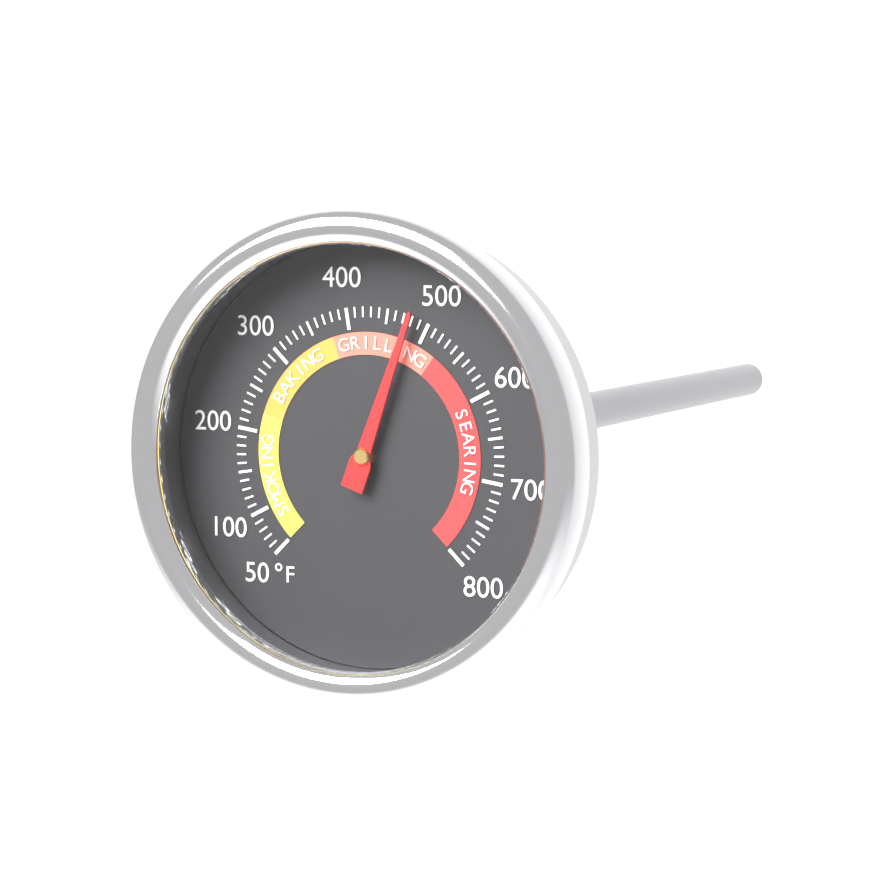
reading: 480 °F
